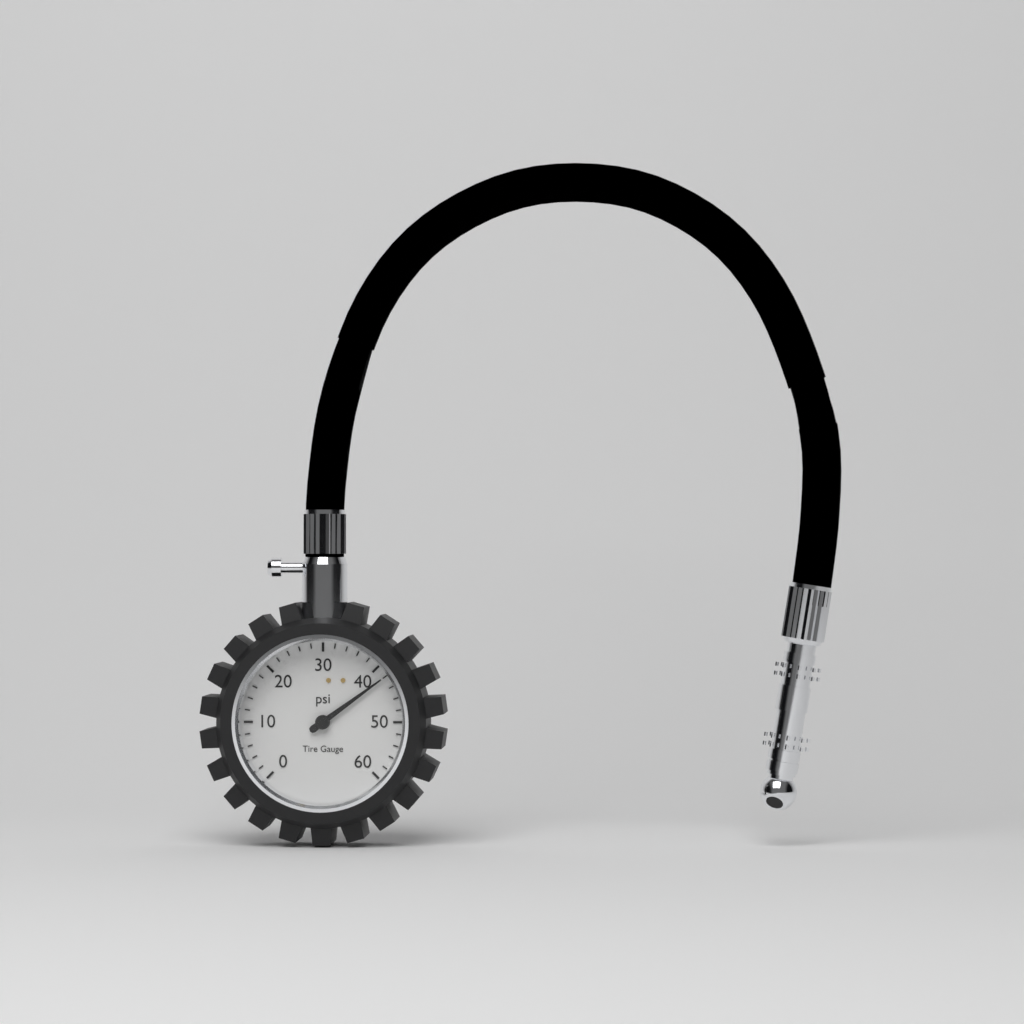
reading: 42 psi
